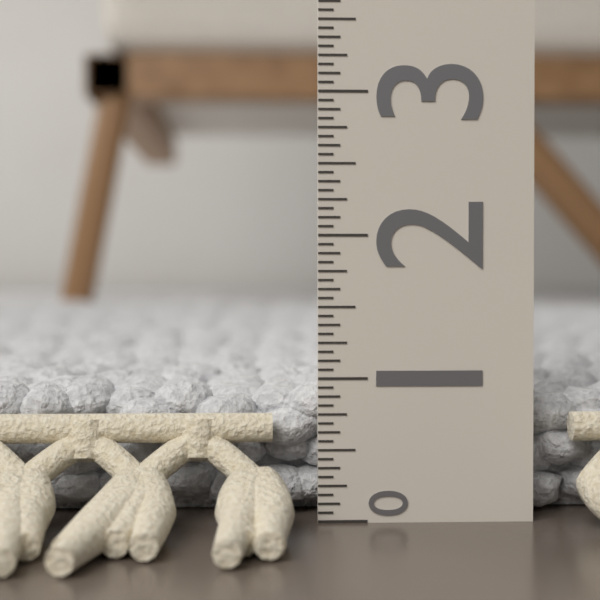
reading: 1.0000 (no unit)
